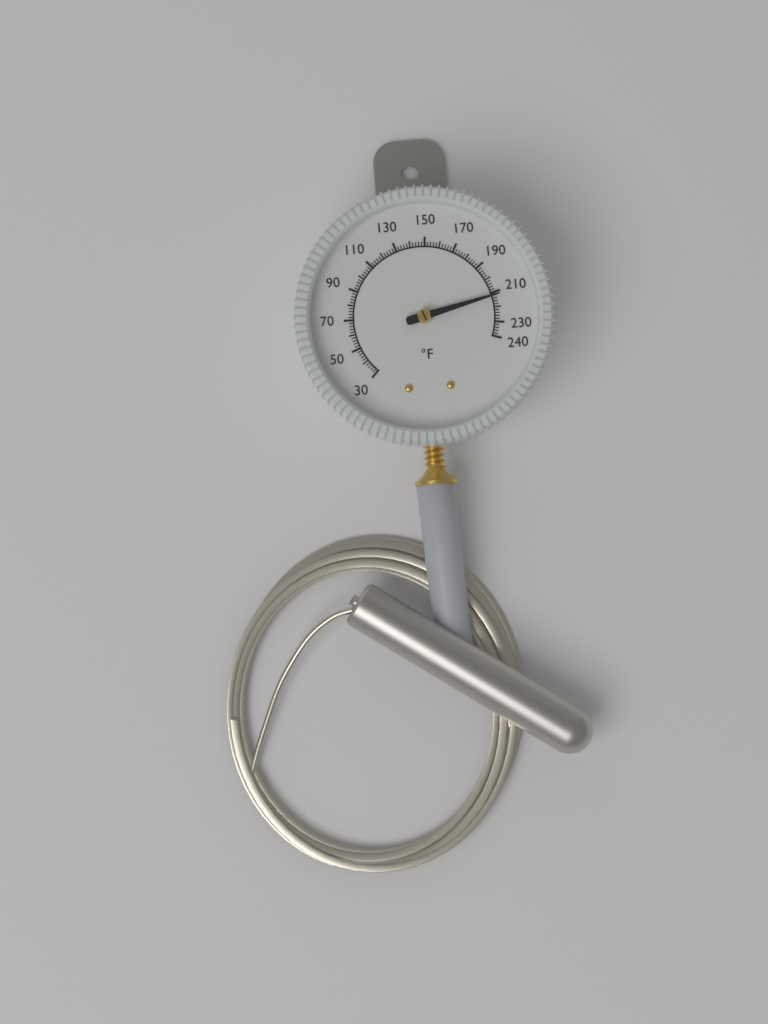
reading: 212 °F
